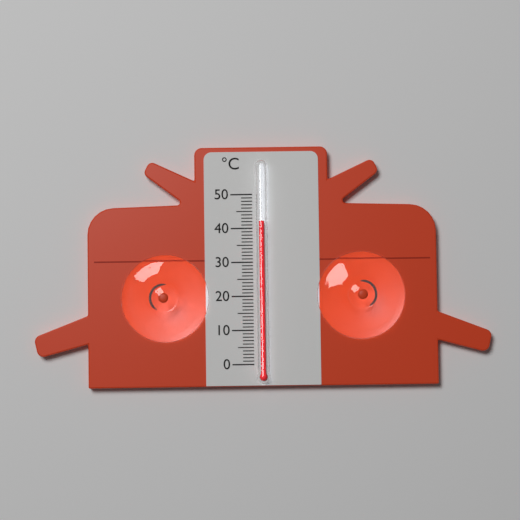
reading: 42 °C
